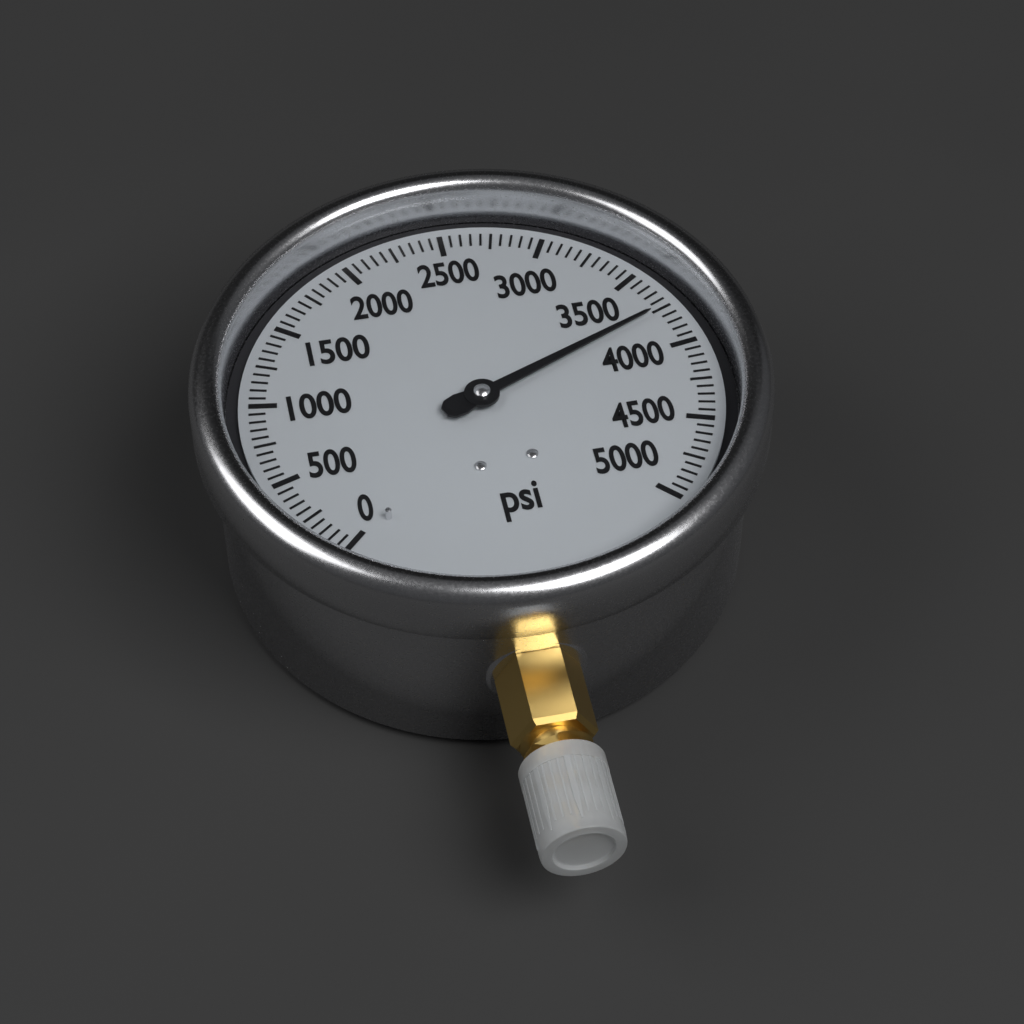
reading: 3750 psi
